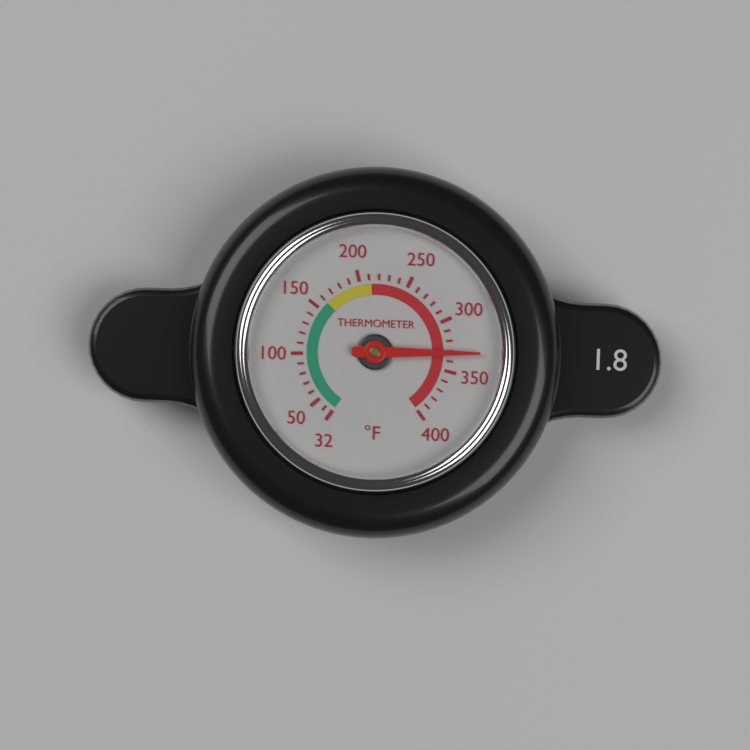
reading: 332 °F
